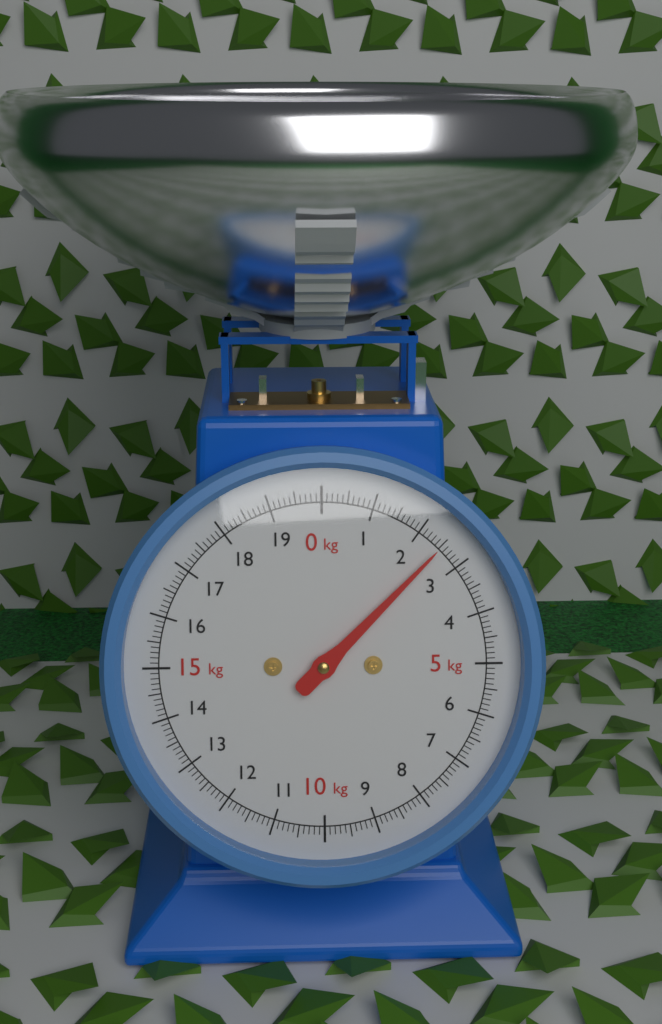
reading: 2.5 kg
